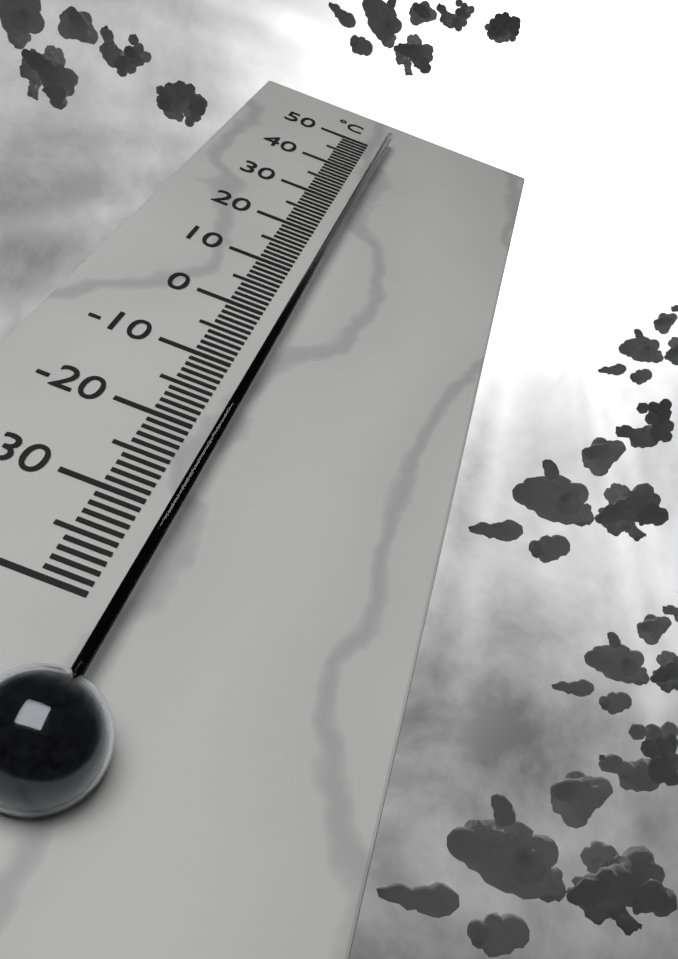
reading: 49 °C
